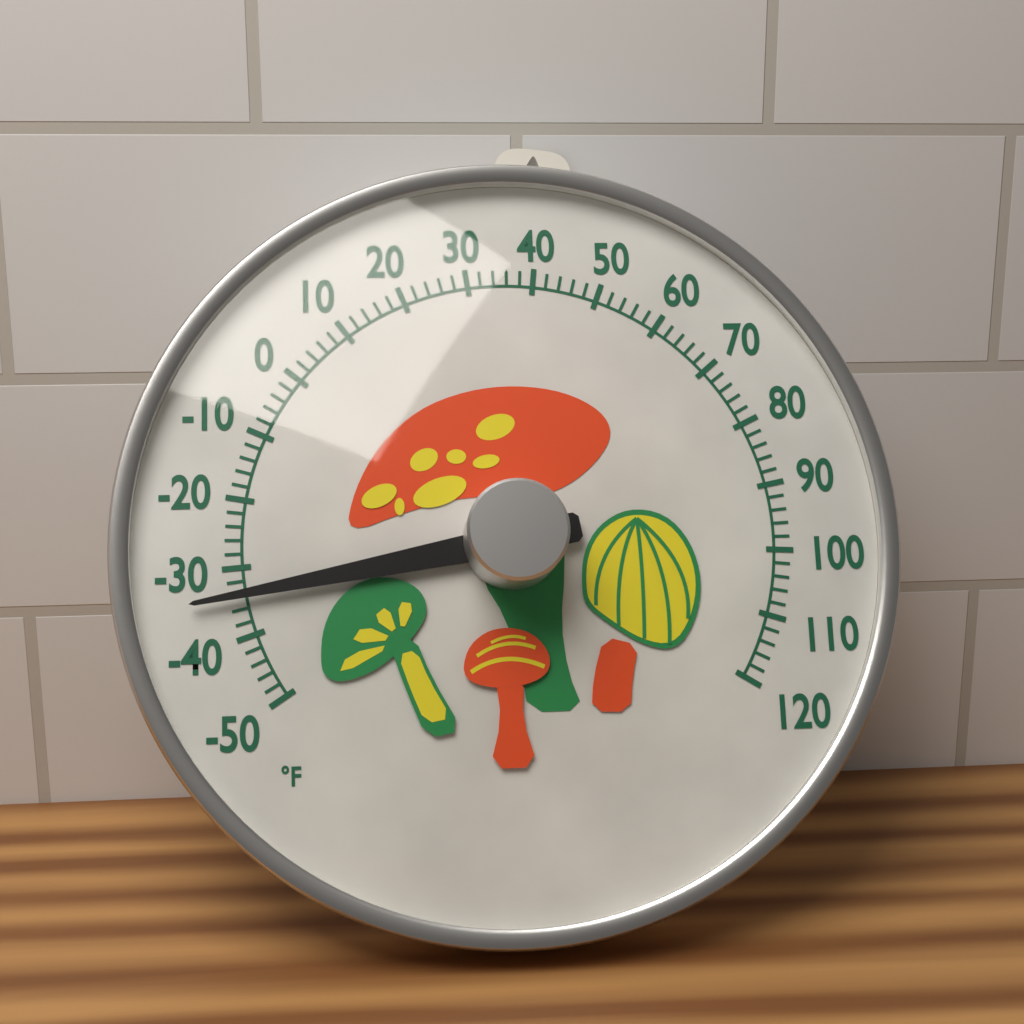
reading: -34 °F
